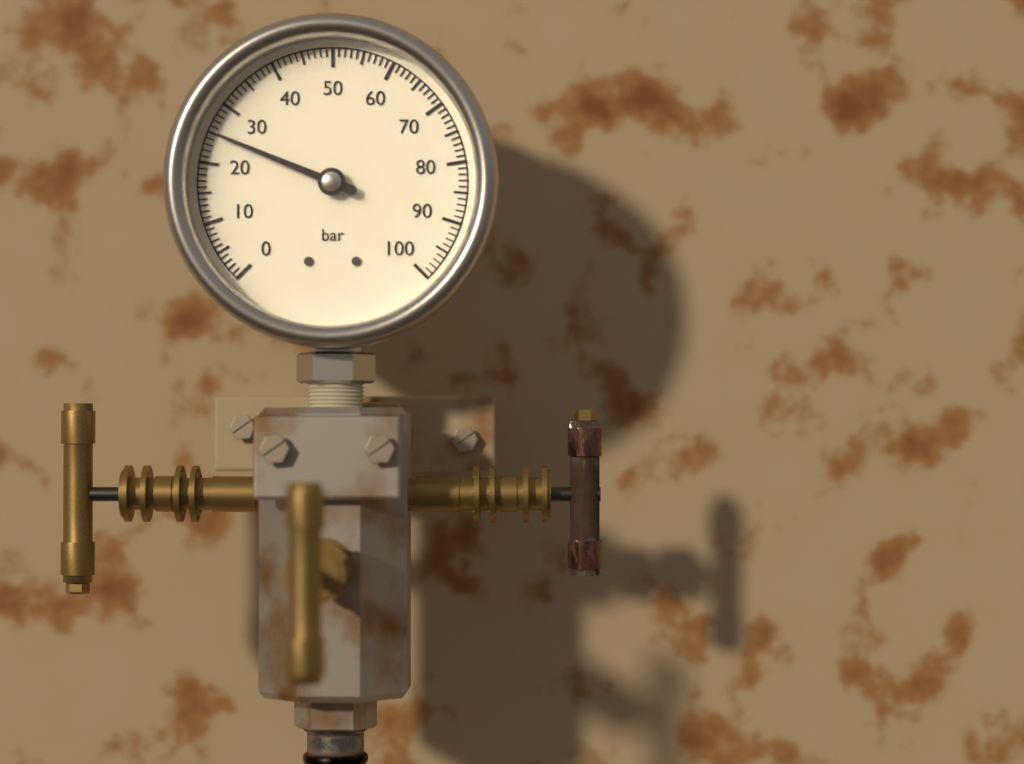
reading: 25 bar
